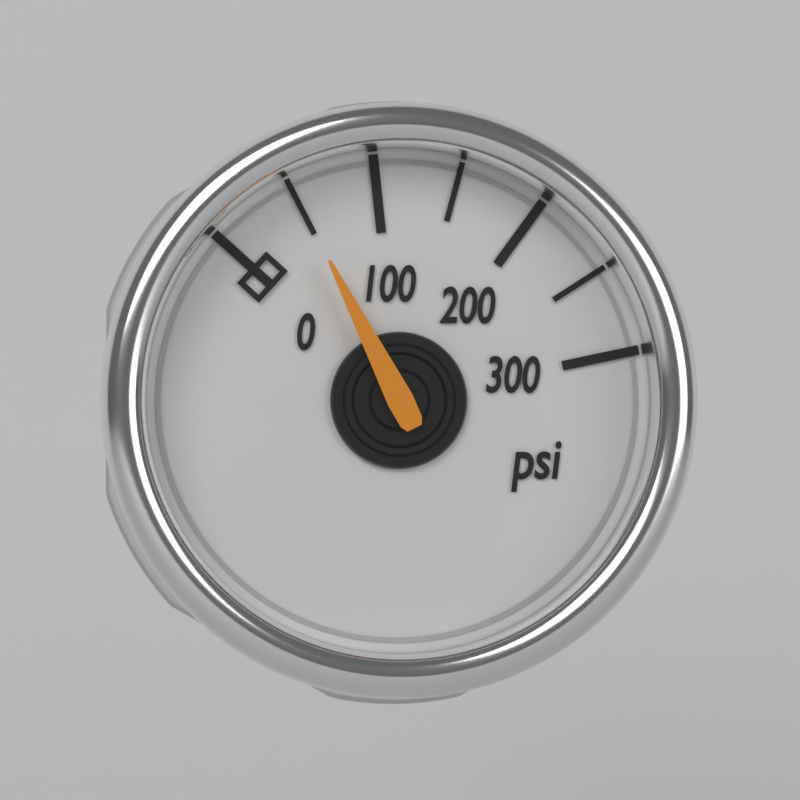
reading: 50 psi
